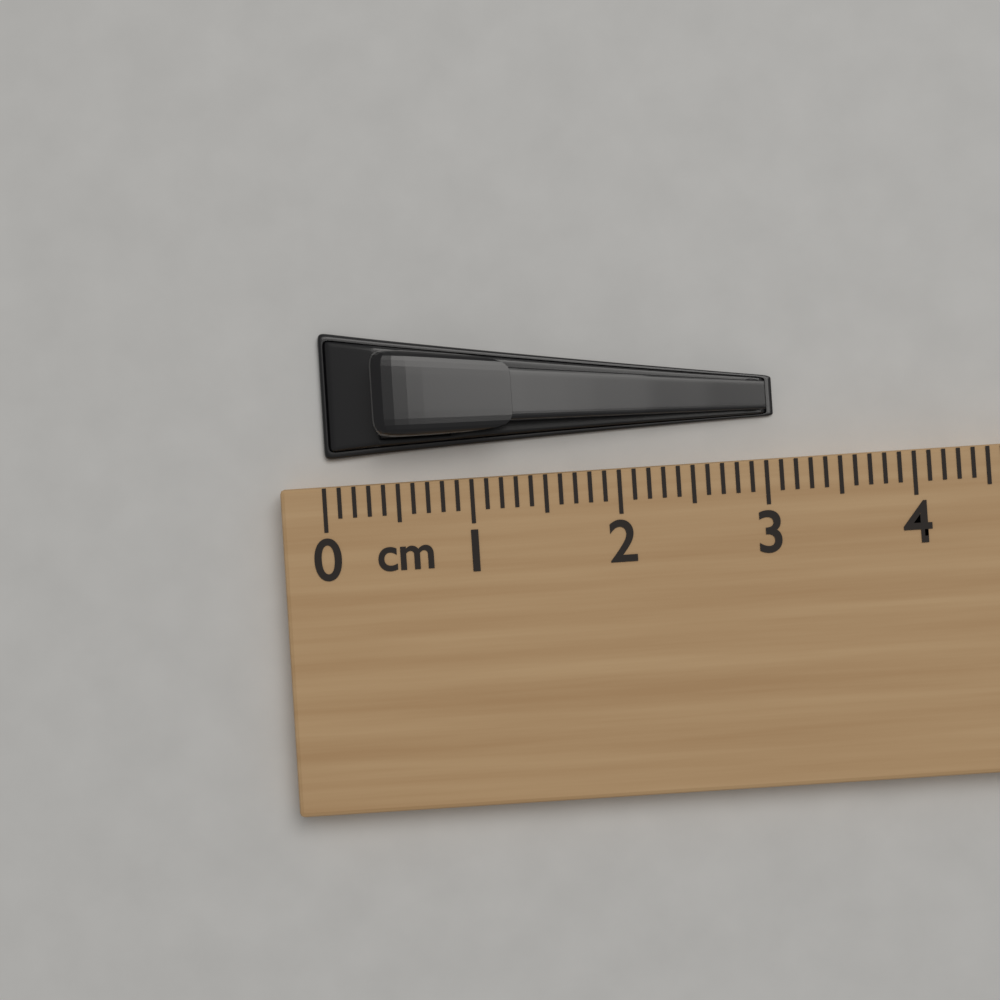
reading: 3.1 cm
